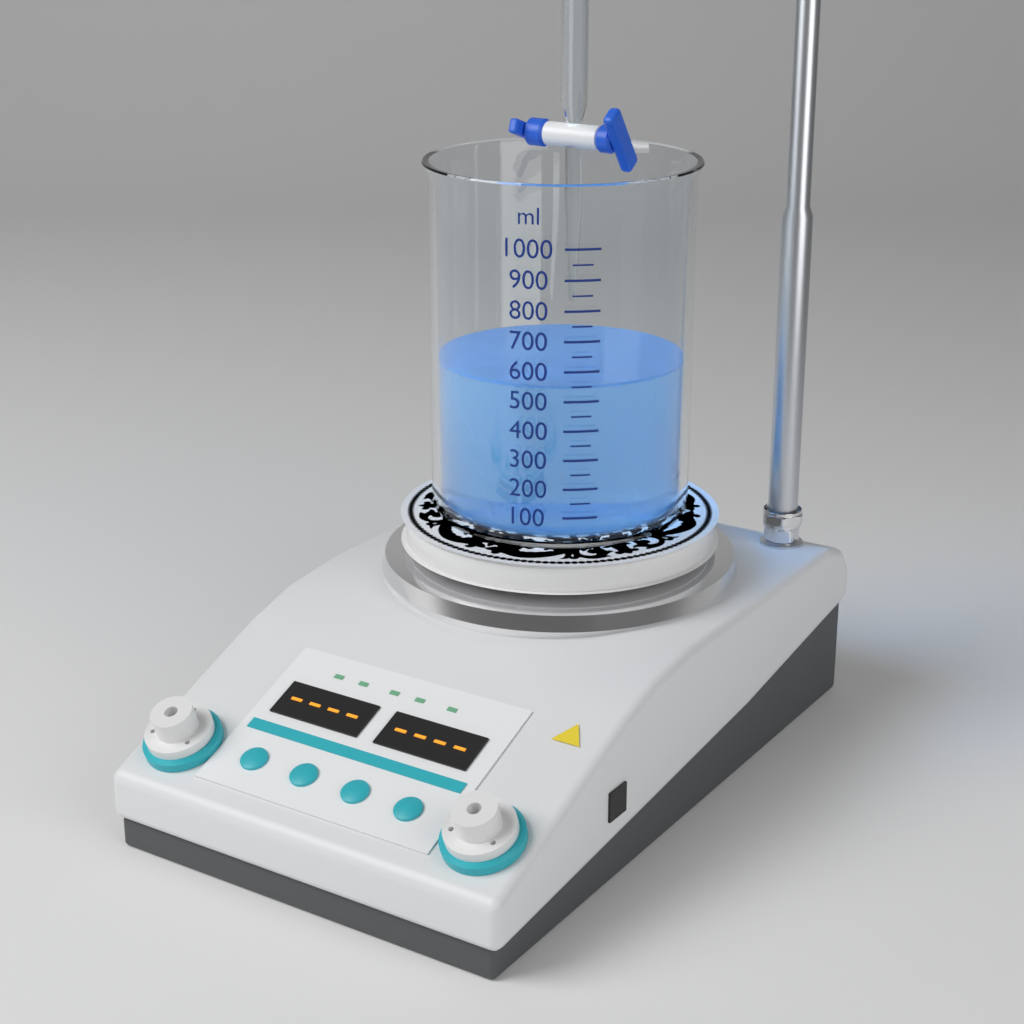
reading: 550 ml
